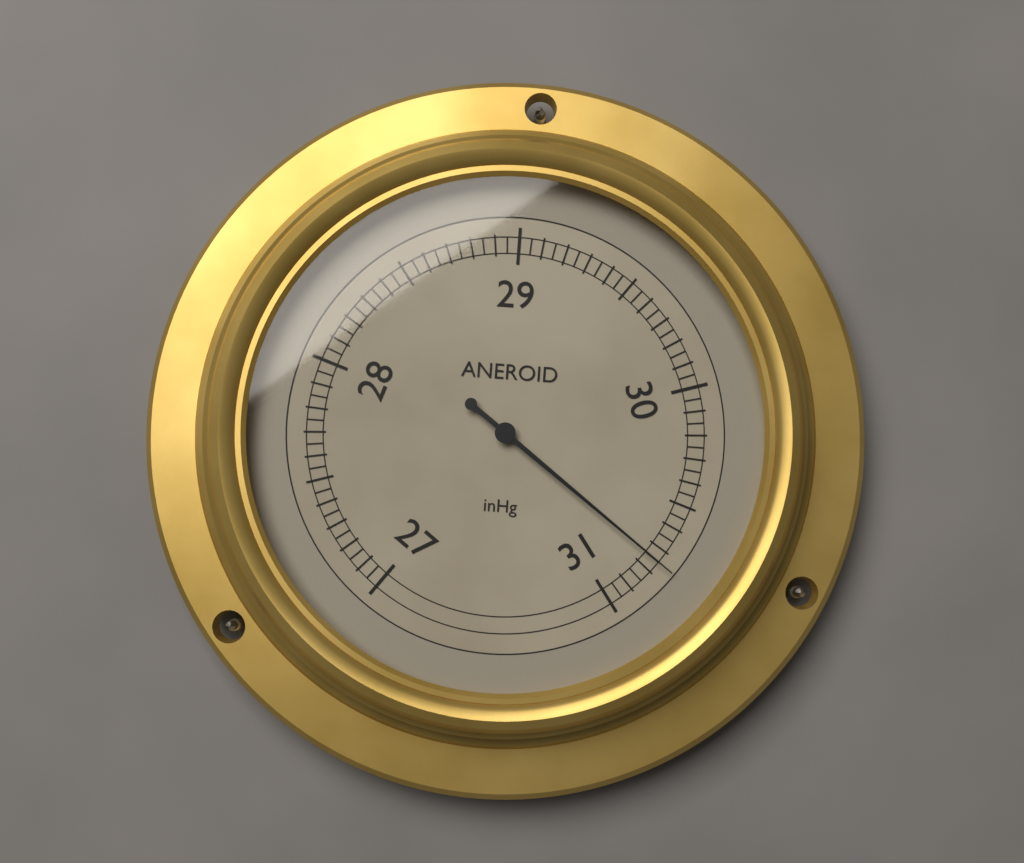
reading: 30.75 inHg
